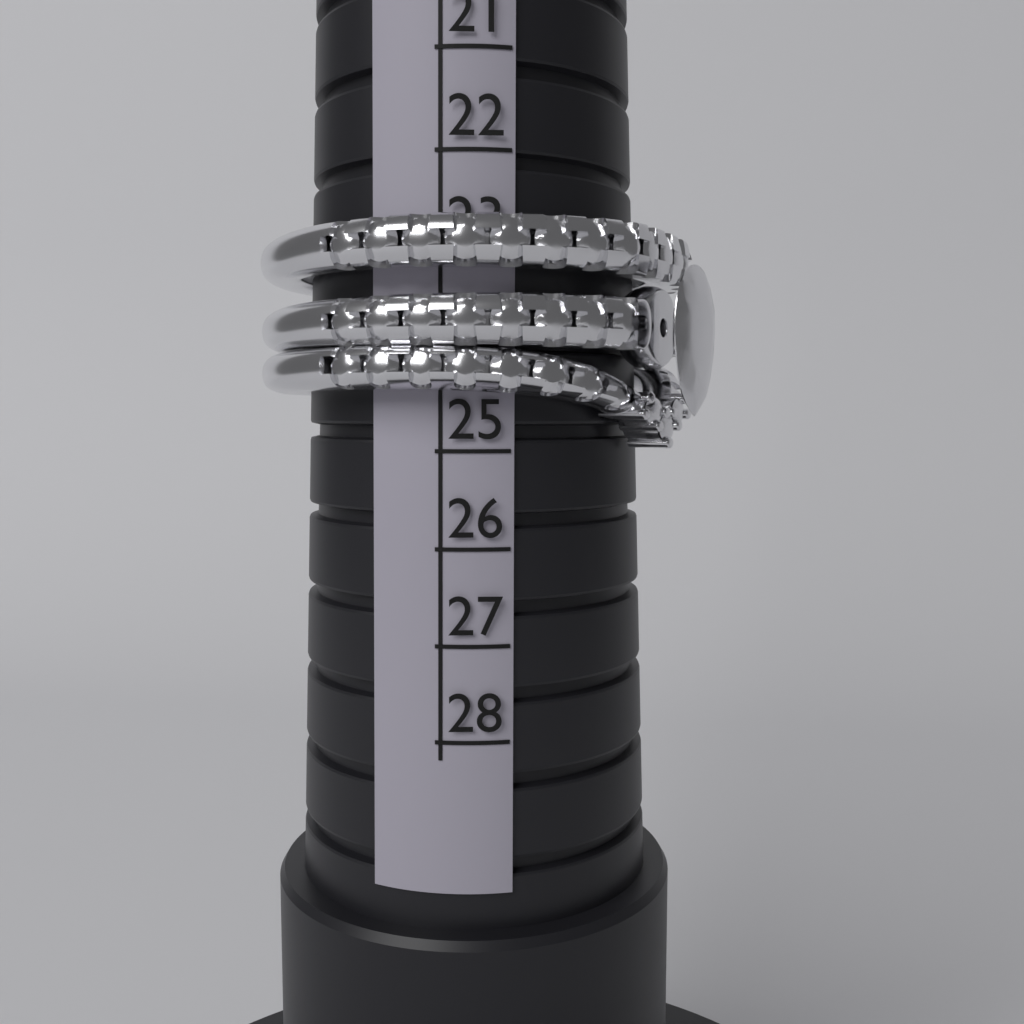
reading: 25 (no unit)
